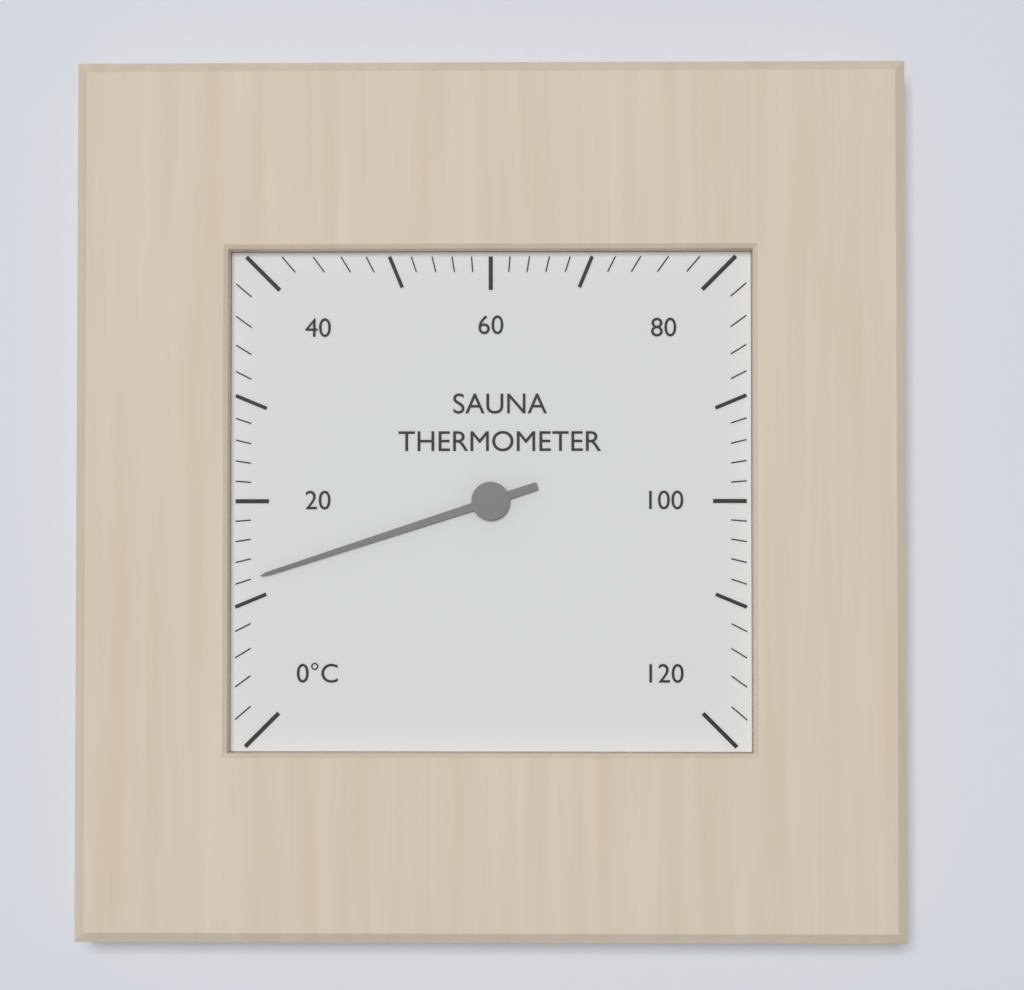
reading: 12 °C
